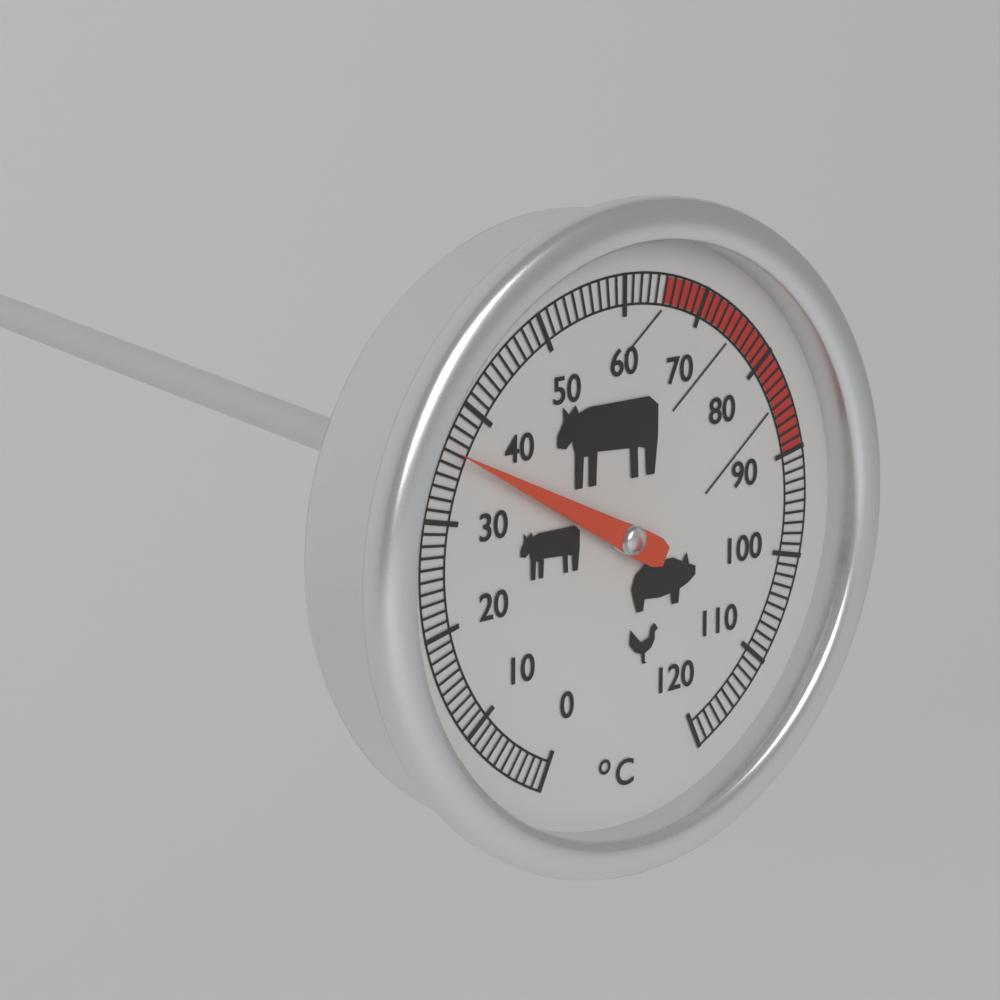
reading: 36 °C
